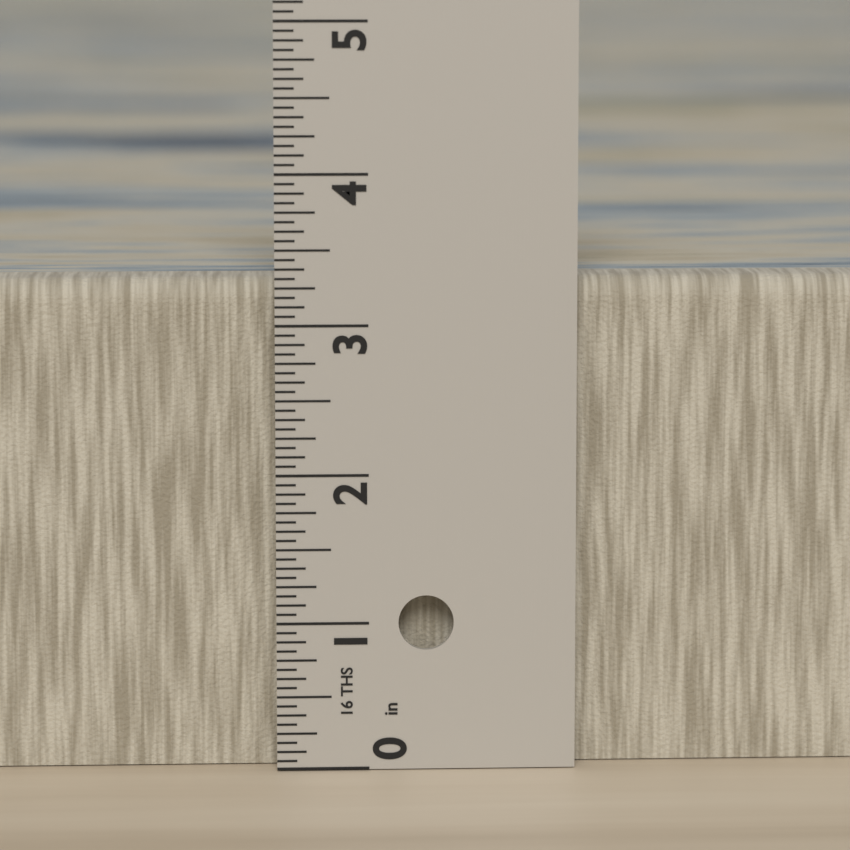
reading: 3.3125 in
